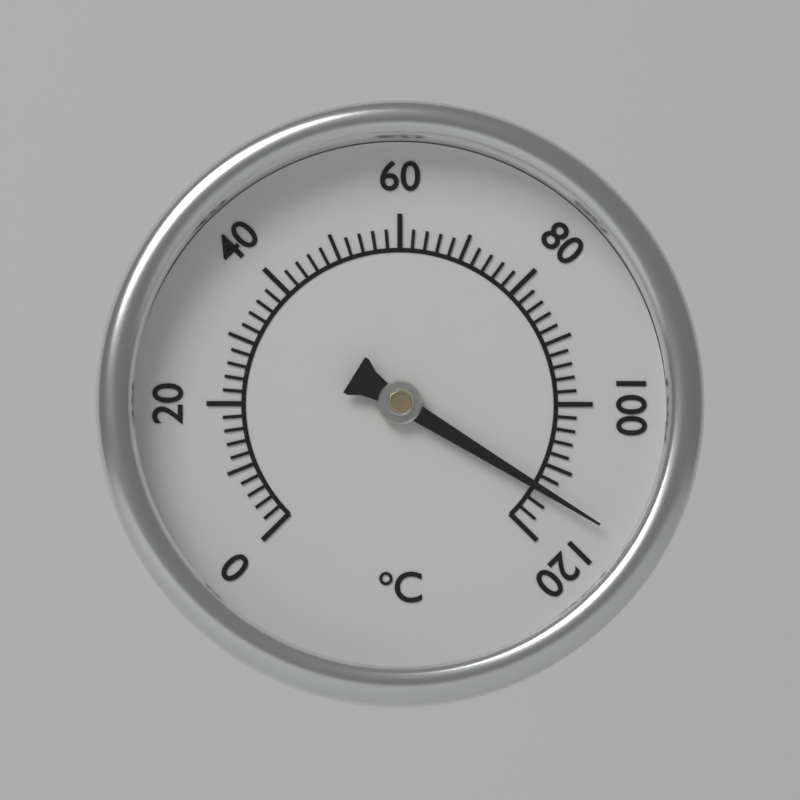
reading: 114 °C
